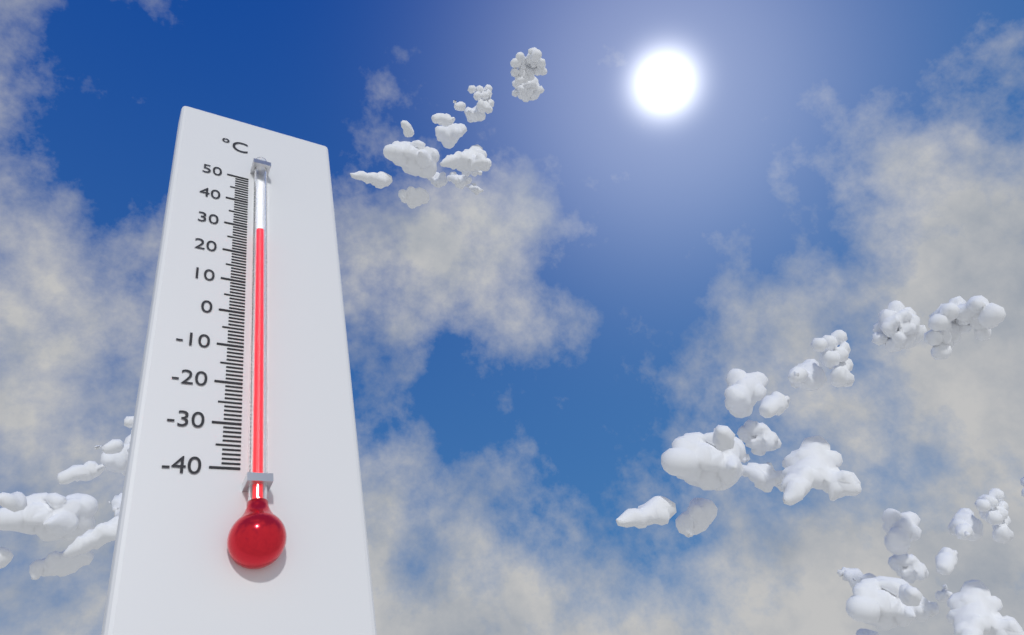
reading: 27 °C
